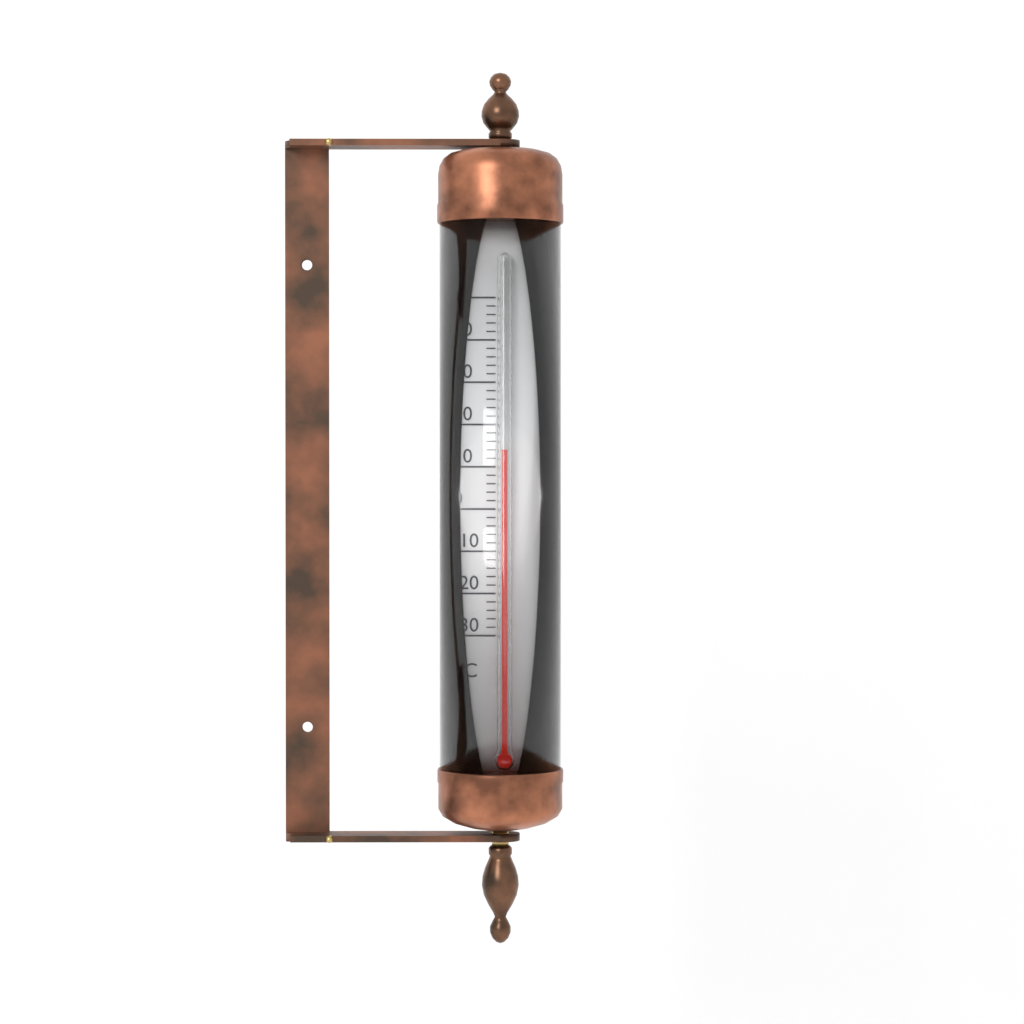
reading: 14 °C
